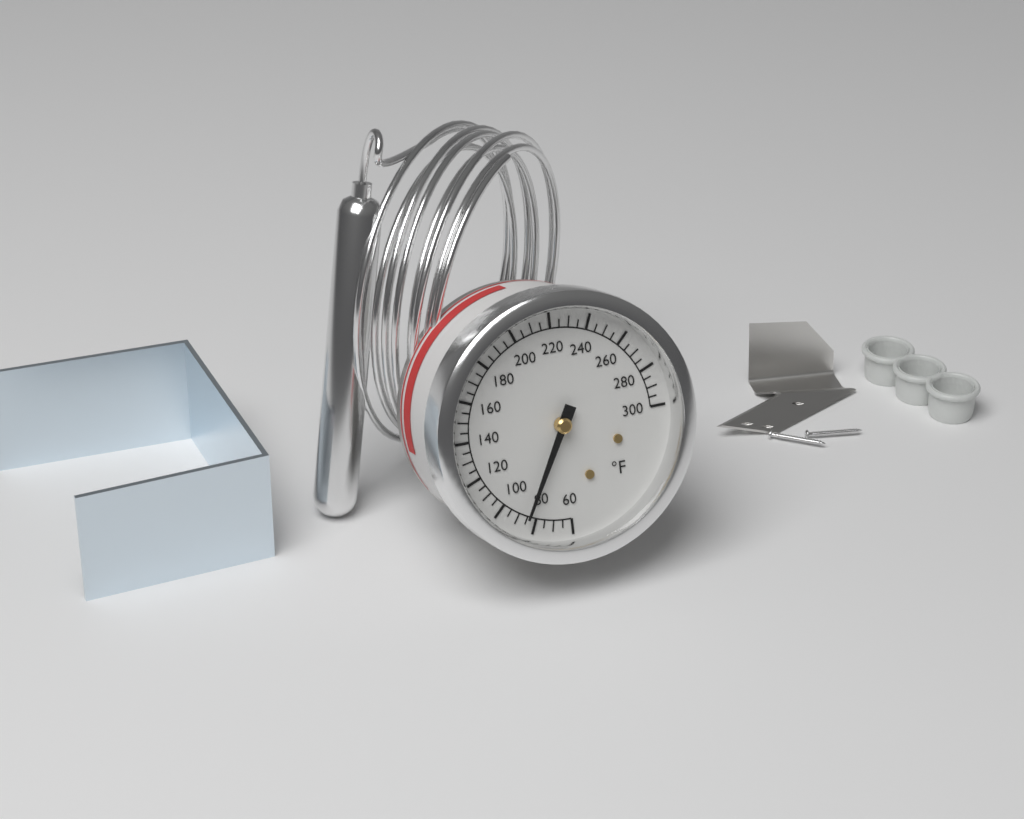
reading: 85 °F
